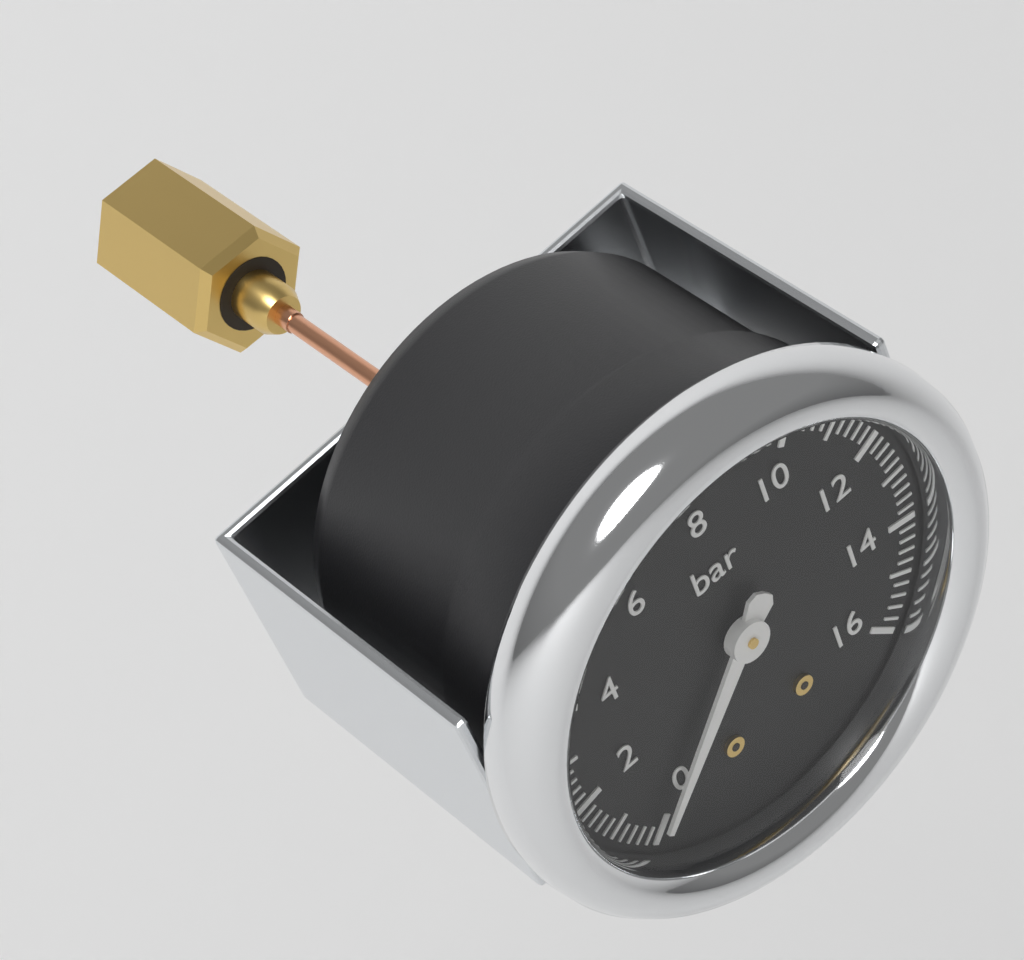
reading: 0.0 bar
